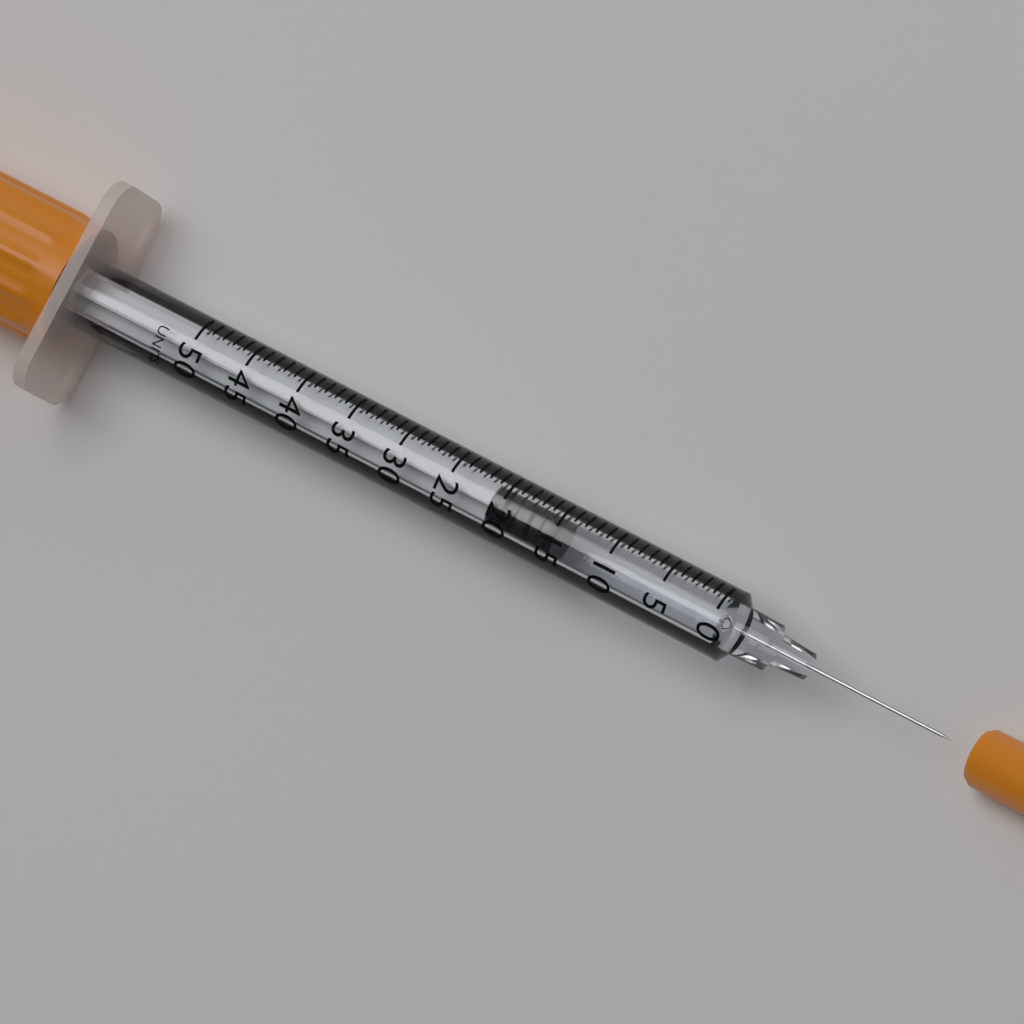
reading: 15 UNITS
